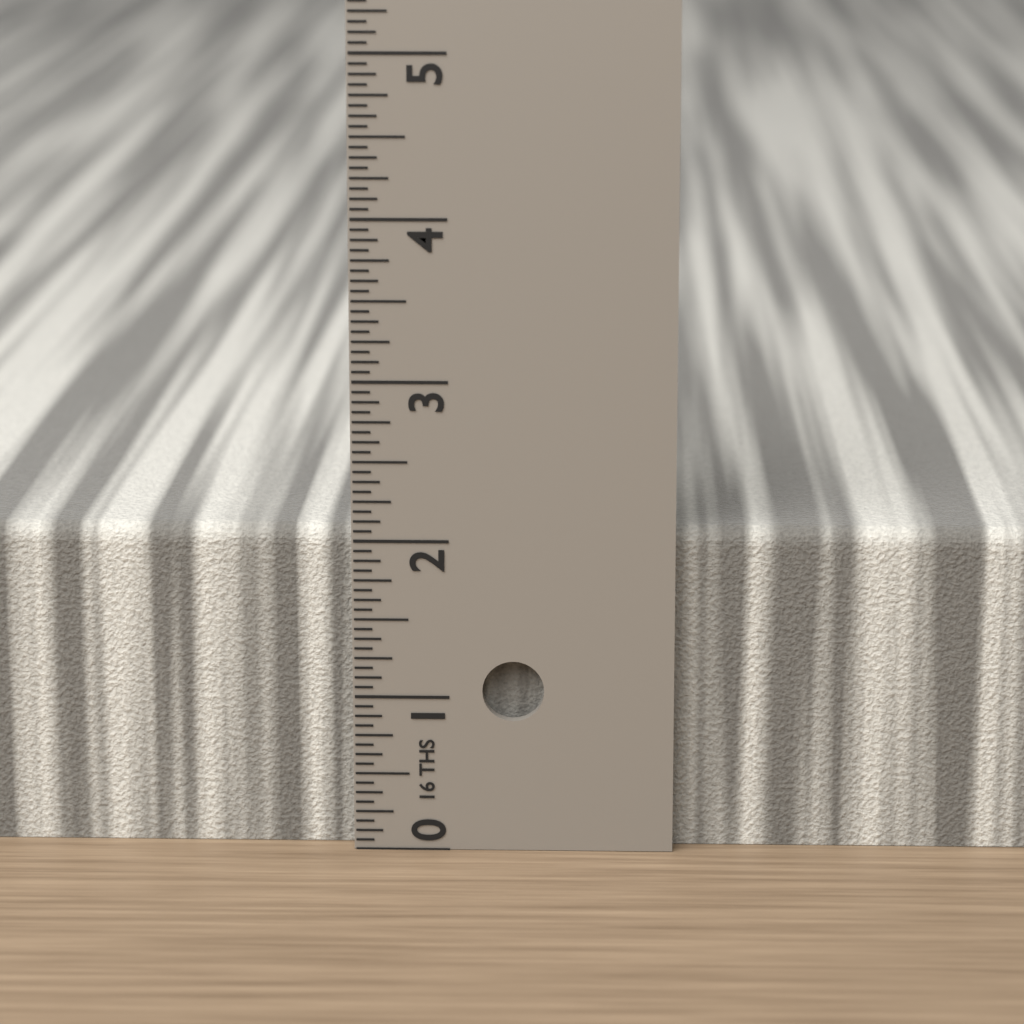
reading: 2.0625 in
